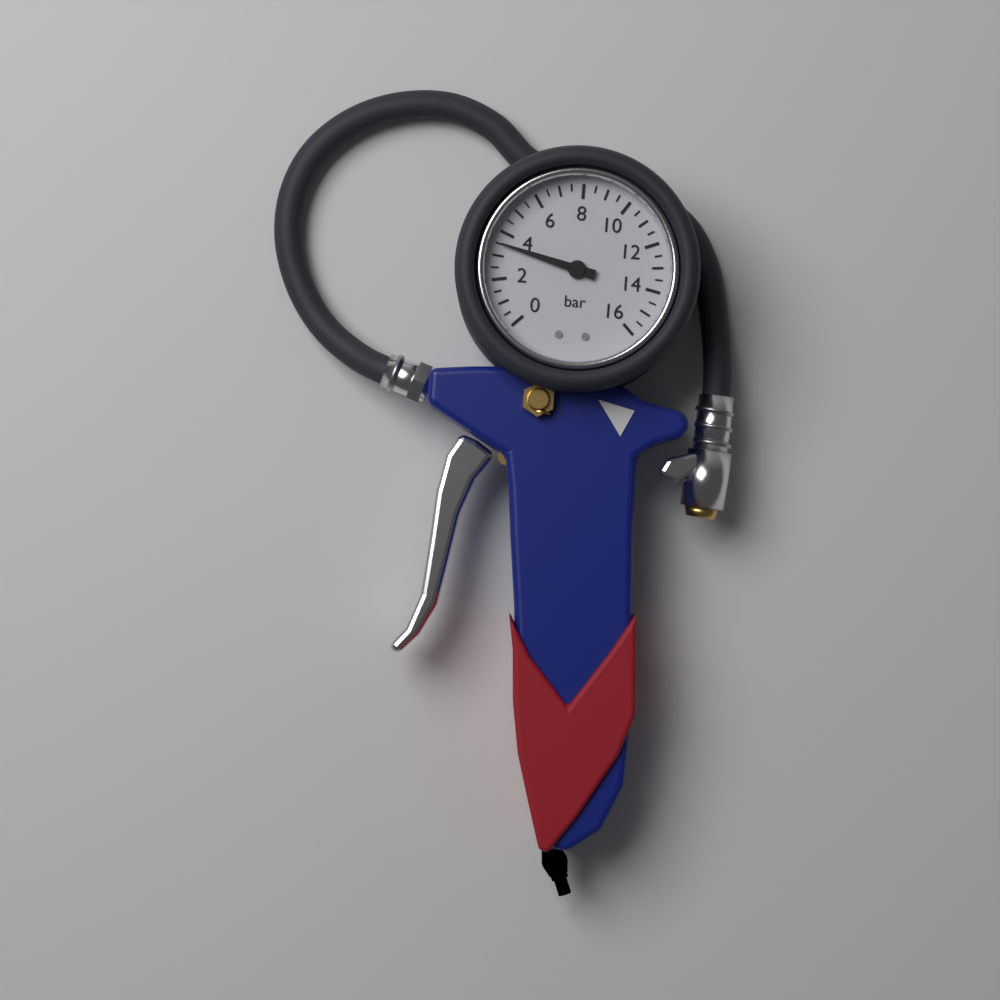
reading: 3.5 bar
